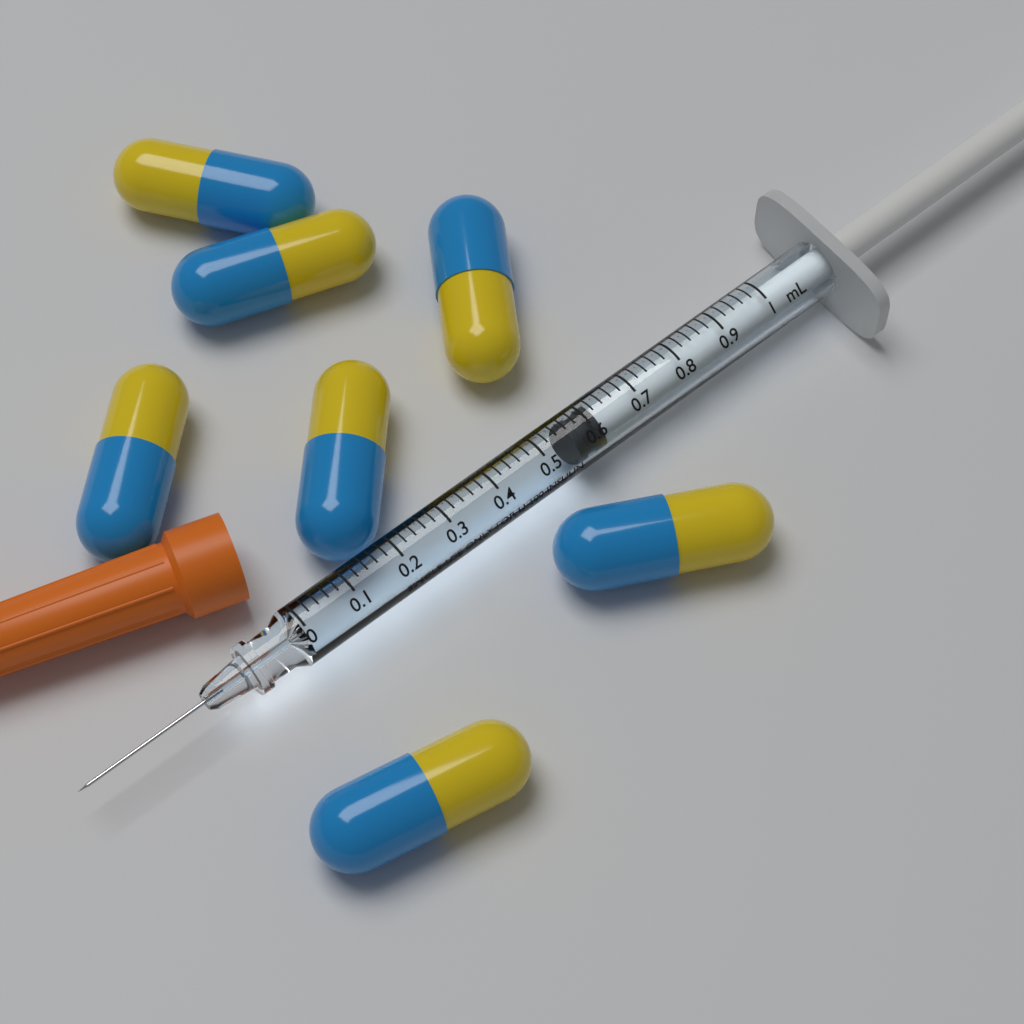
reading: 0.56 mL
